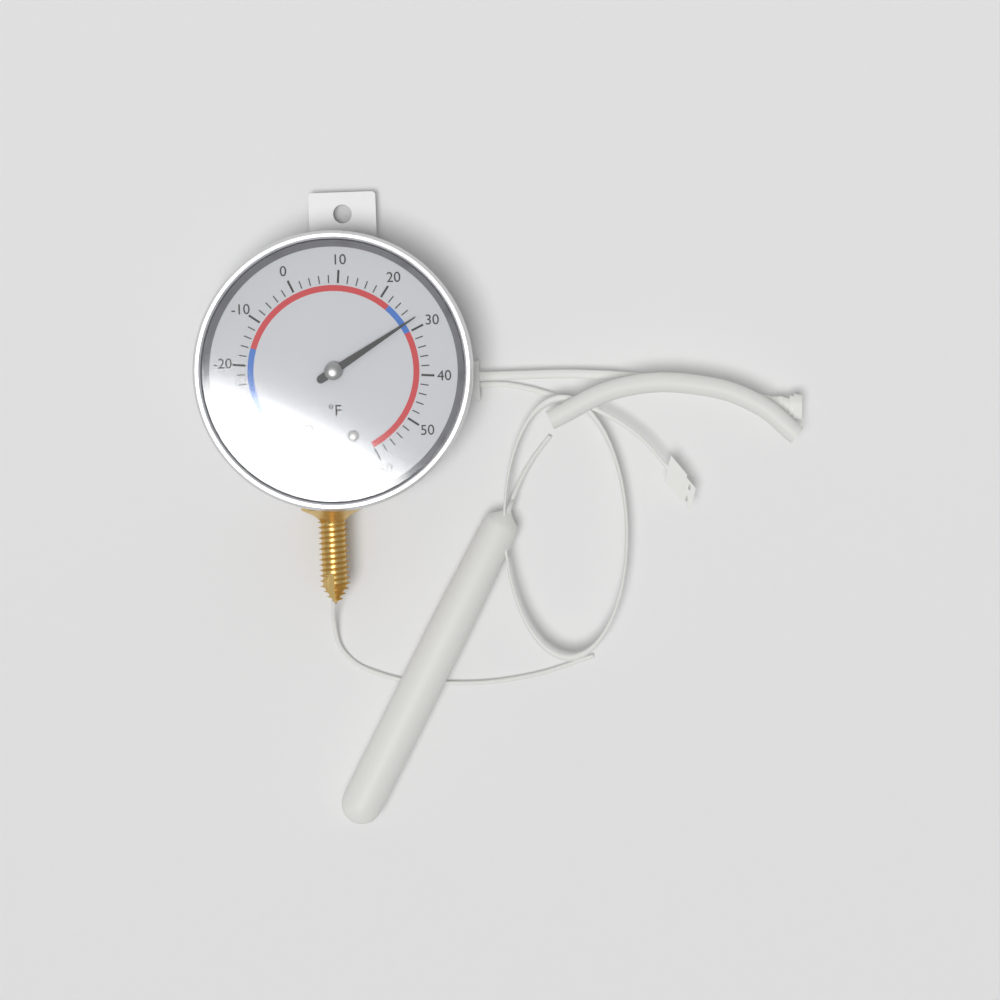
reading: 28 °F
